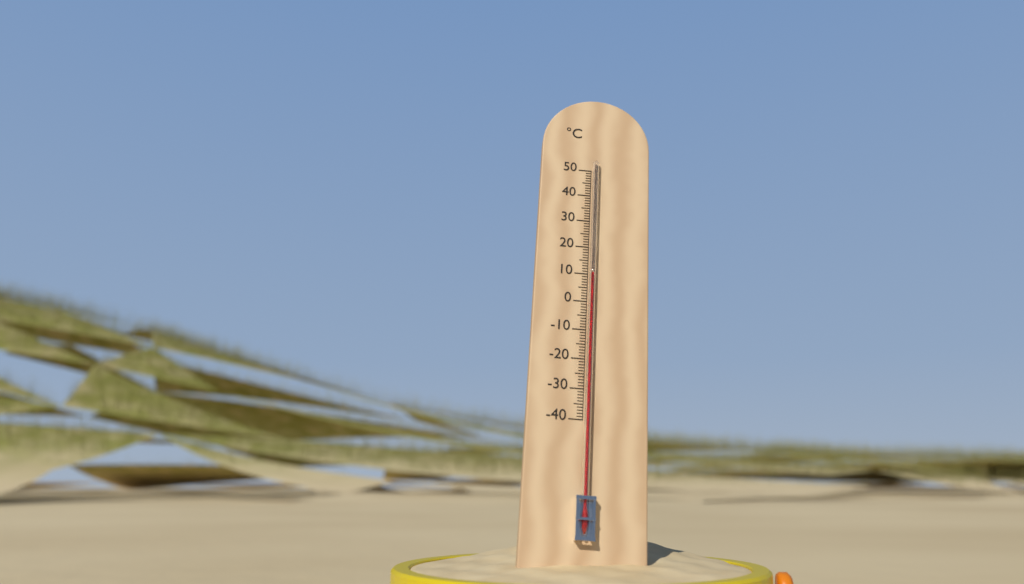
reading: 10 °C
